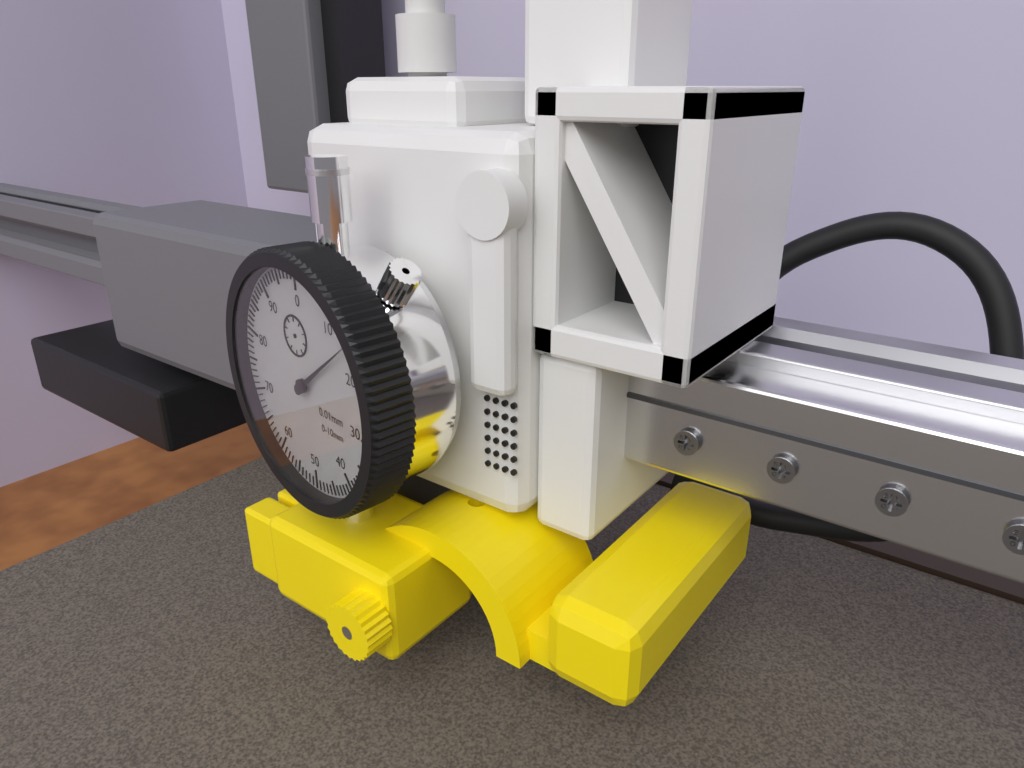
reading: 15 0.01mm
